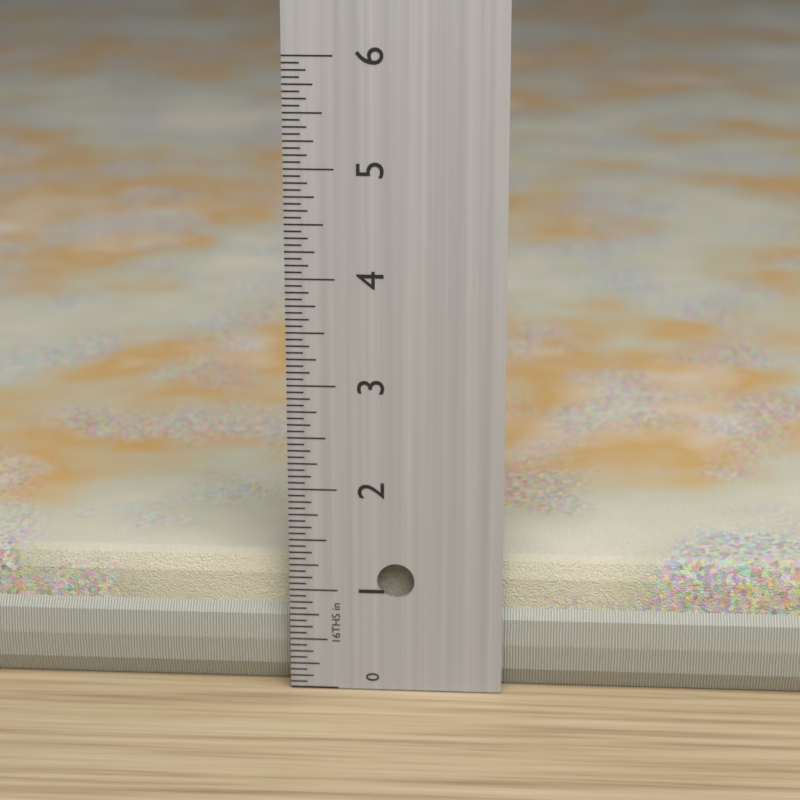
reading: 1.2500 in
